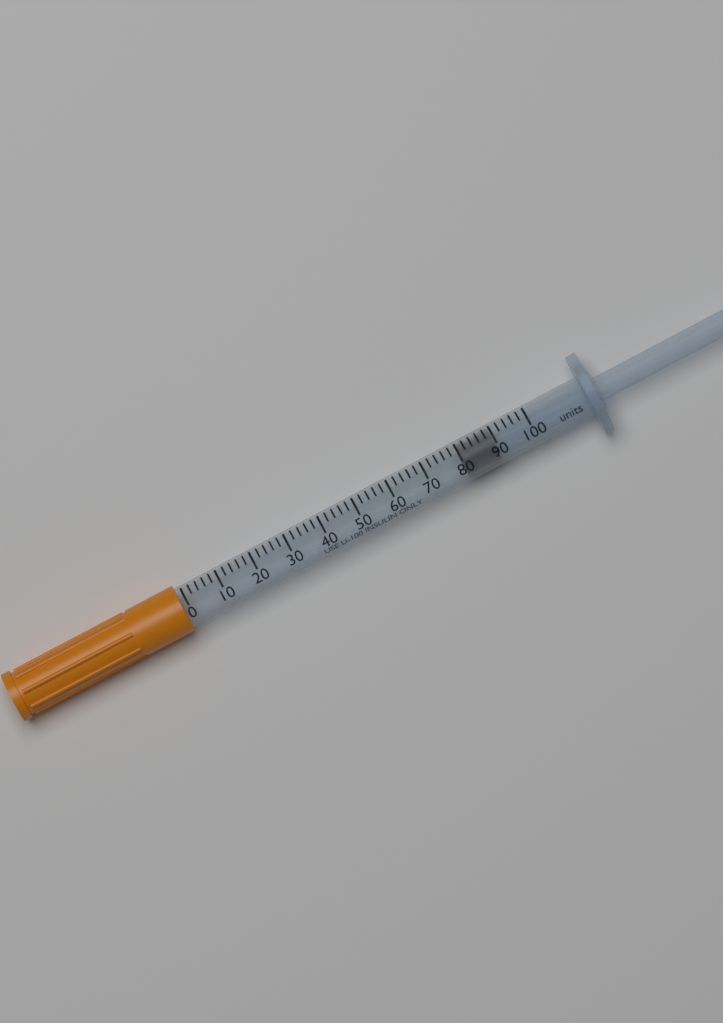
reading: 80 units
